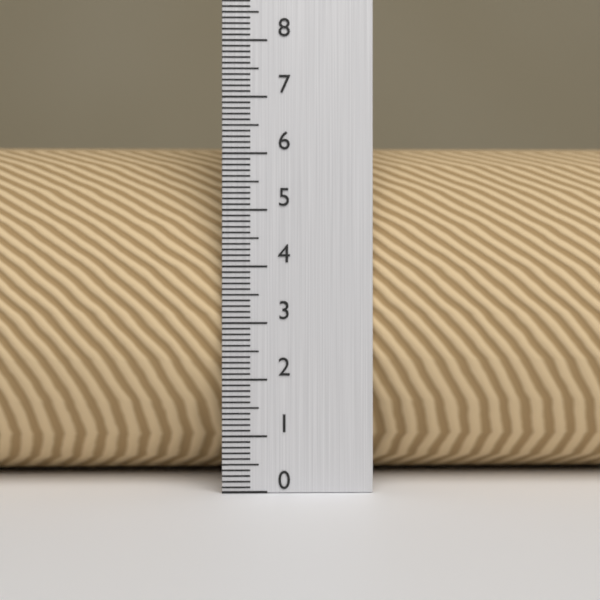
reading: 6.3 (no unit)
